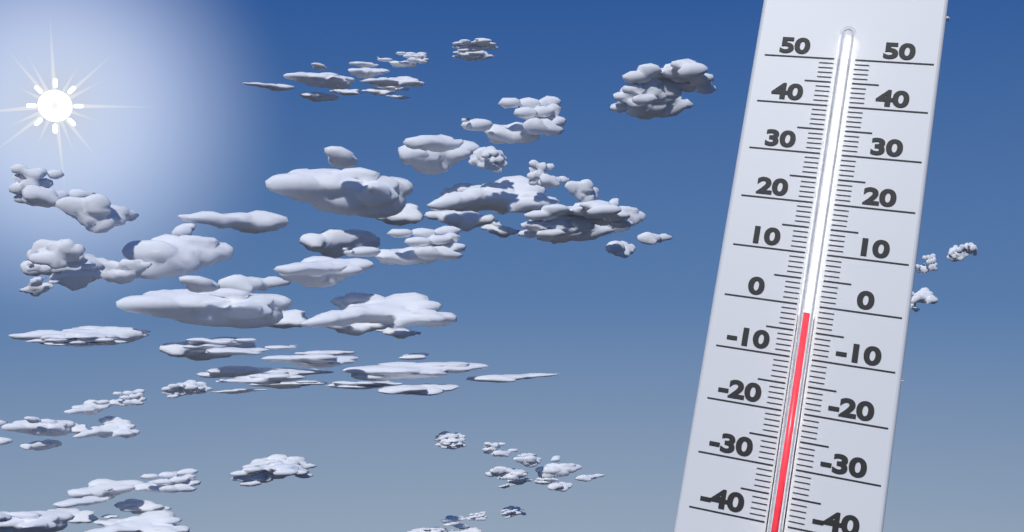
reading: -2 (no unit)
